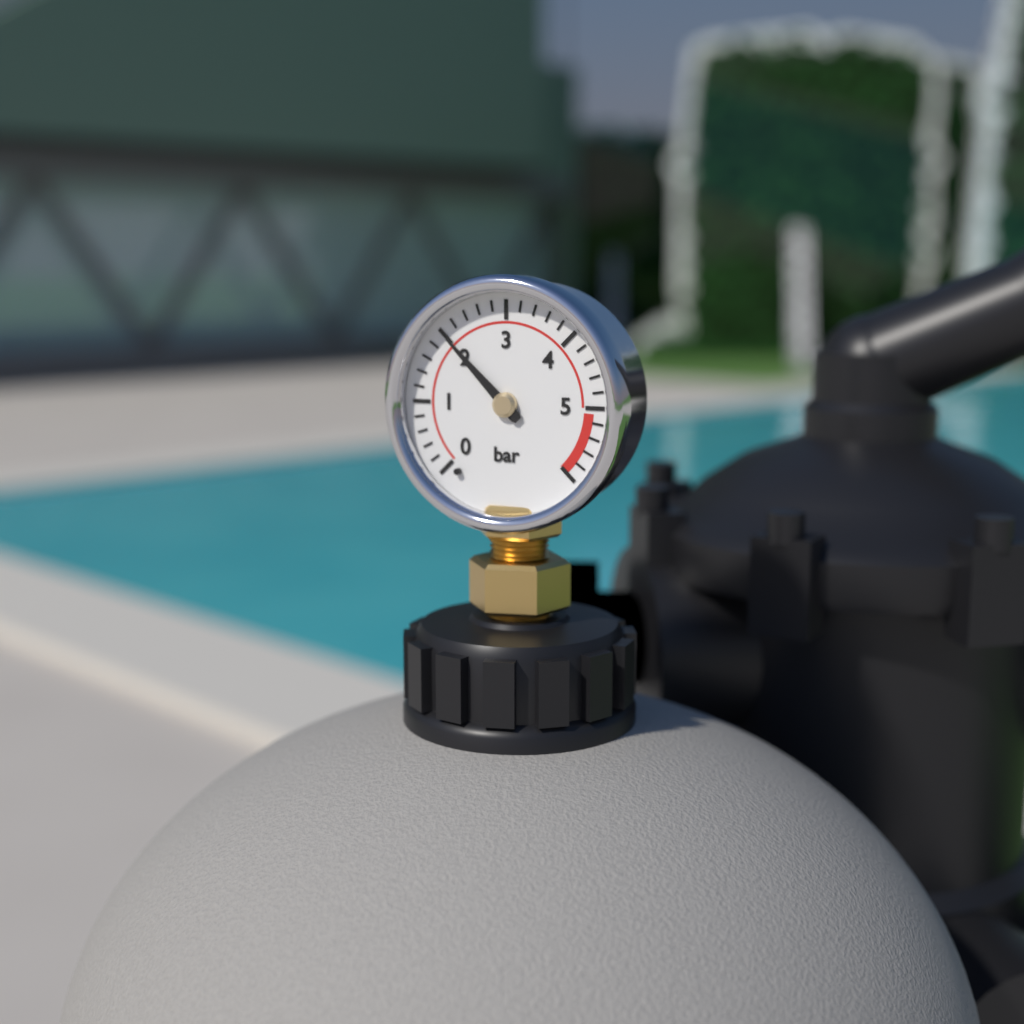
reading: 2.0 bar
